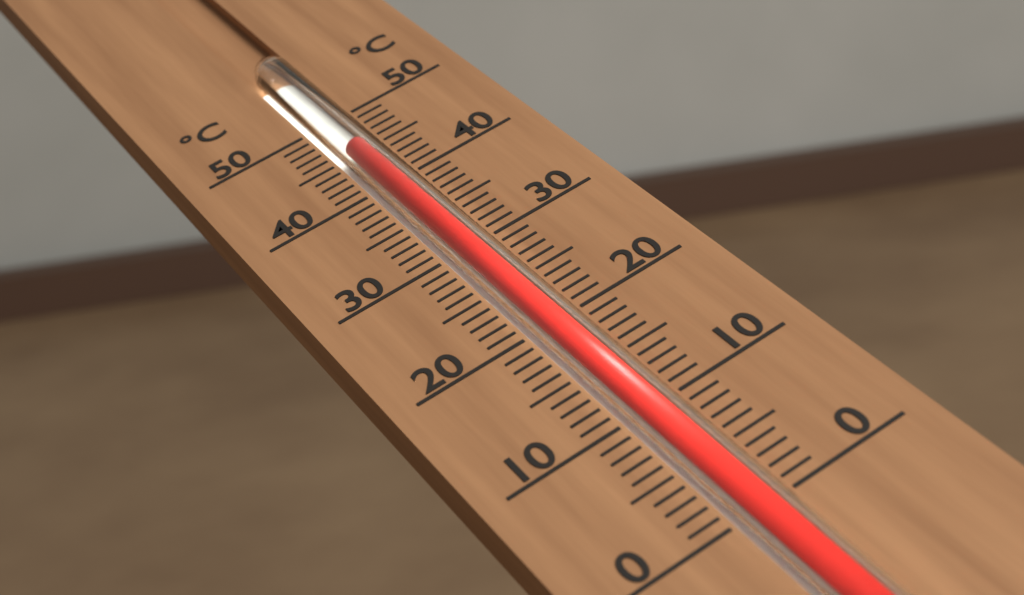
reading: 45 °C
